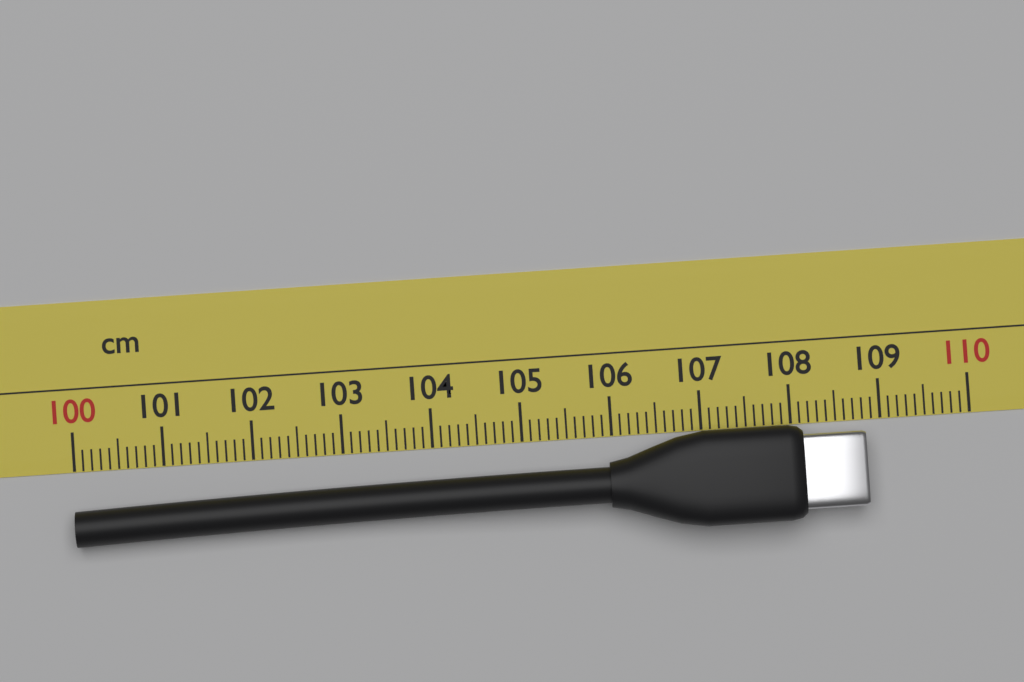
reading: 108.8 cm
